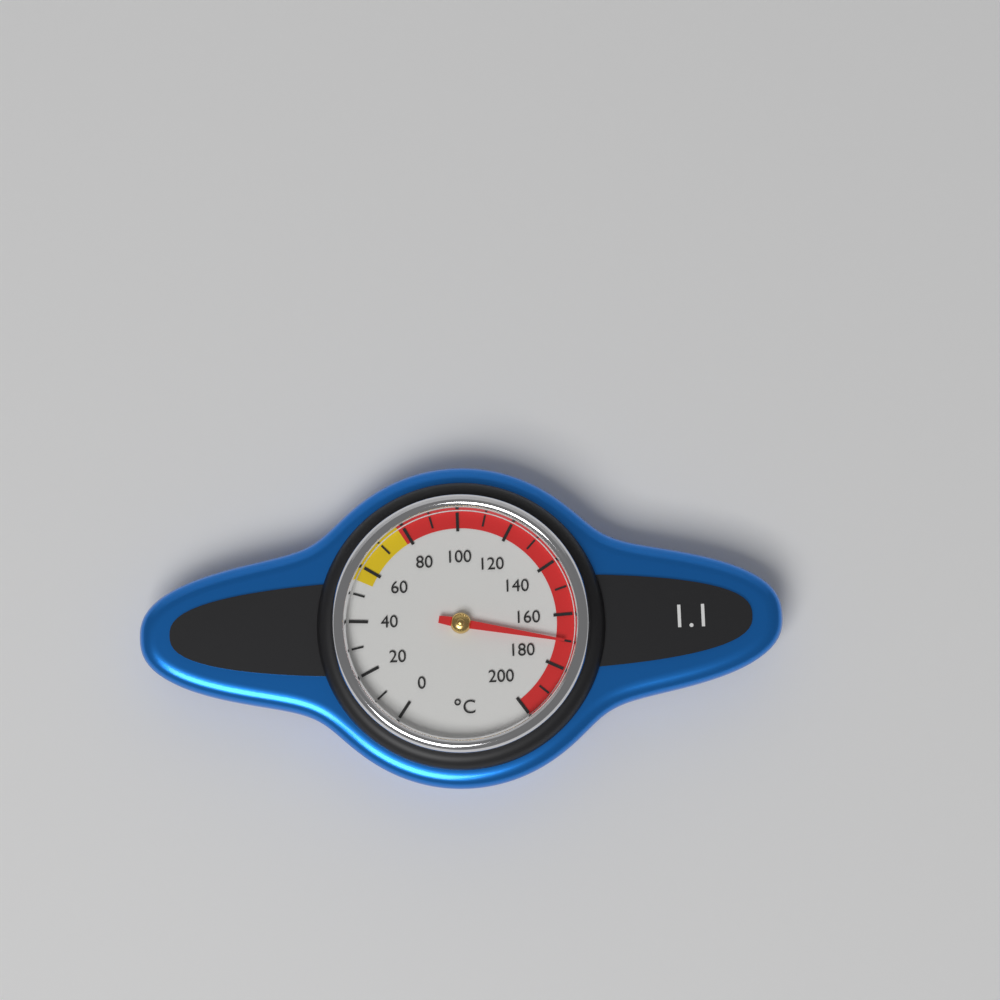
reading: 170 °C
